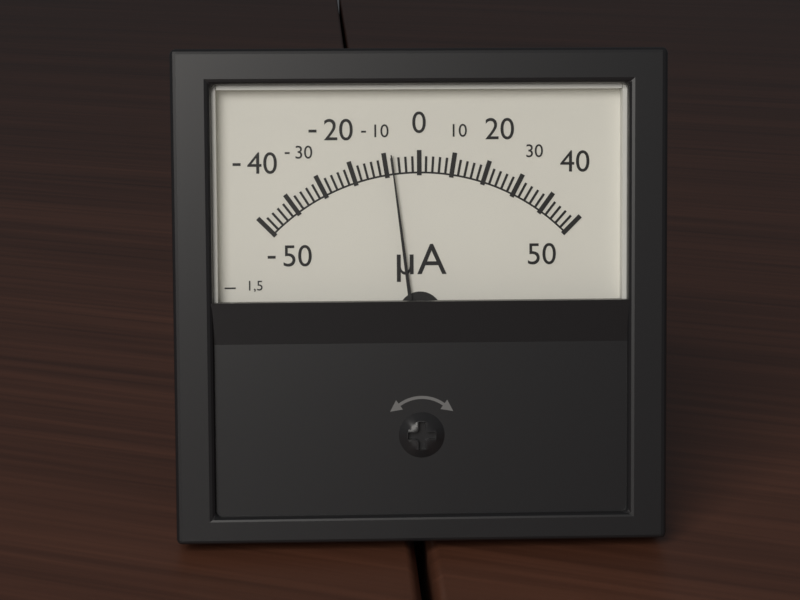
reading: -8 µA
